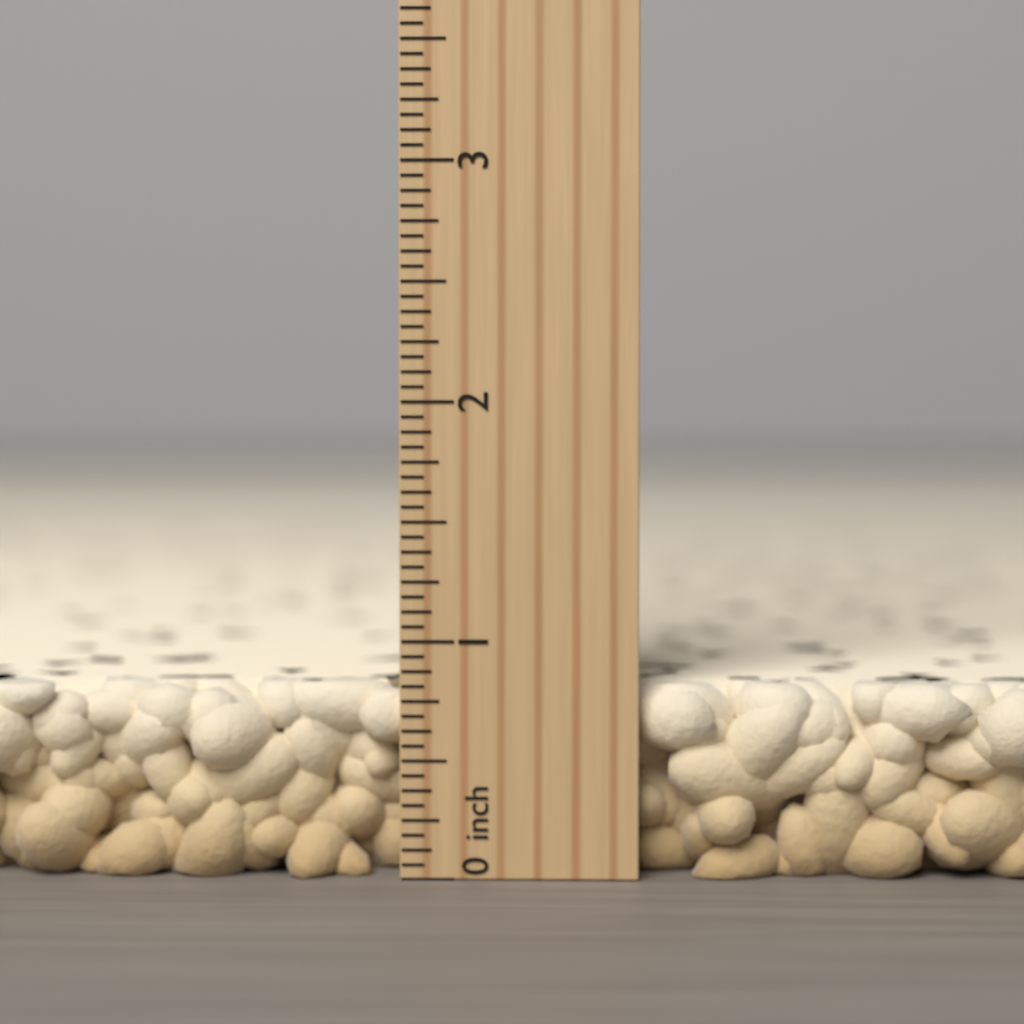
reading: 0.8125 inch
